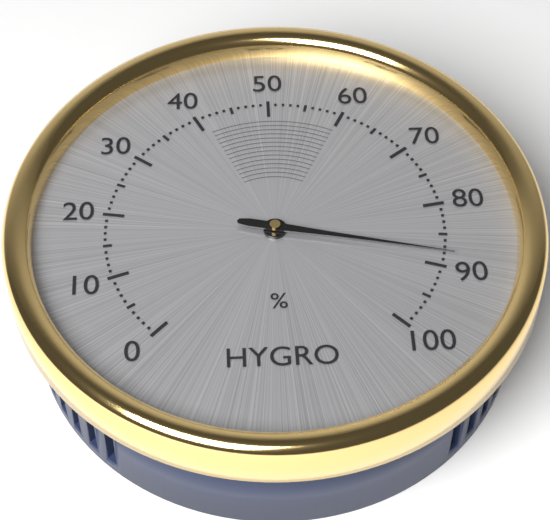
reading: 88 %
